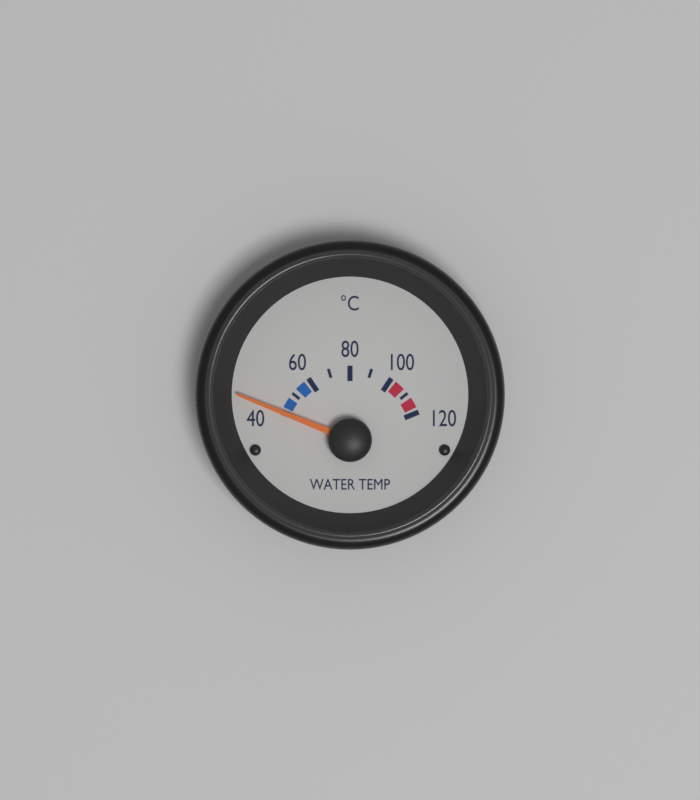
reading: 40 °C
